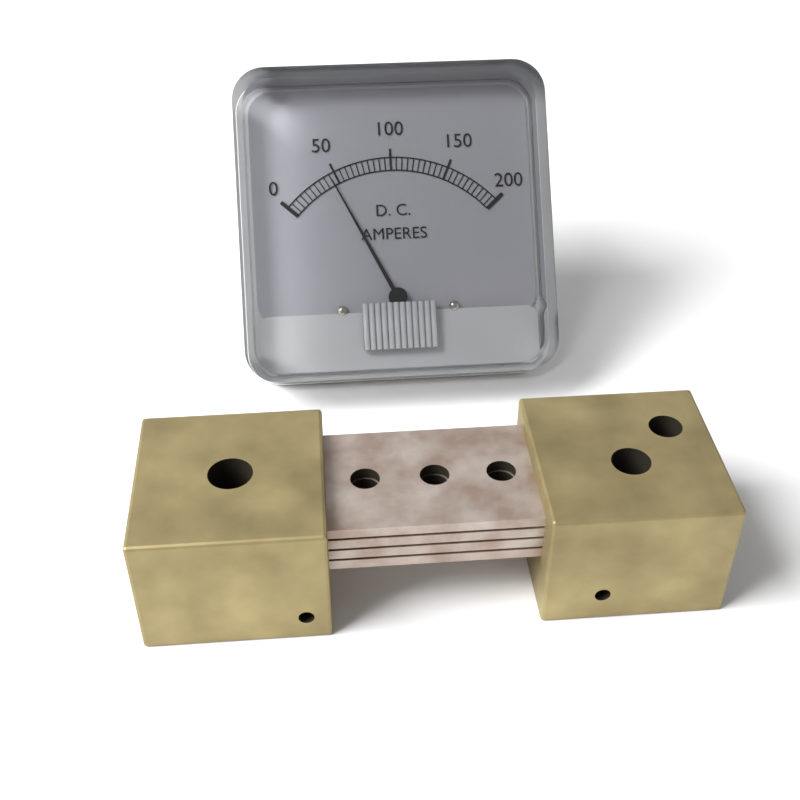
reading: 45 A
